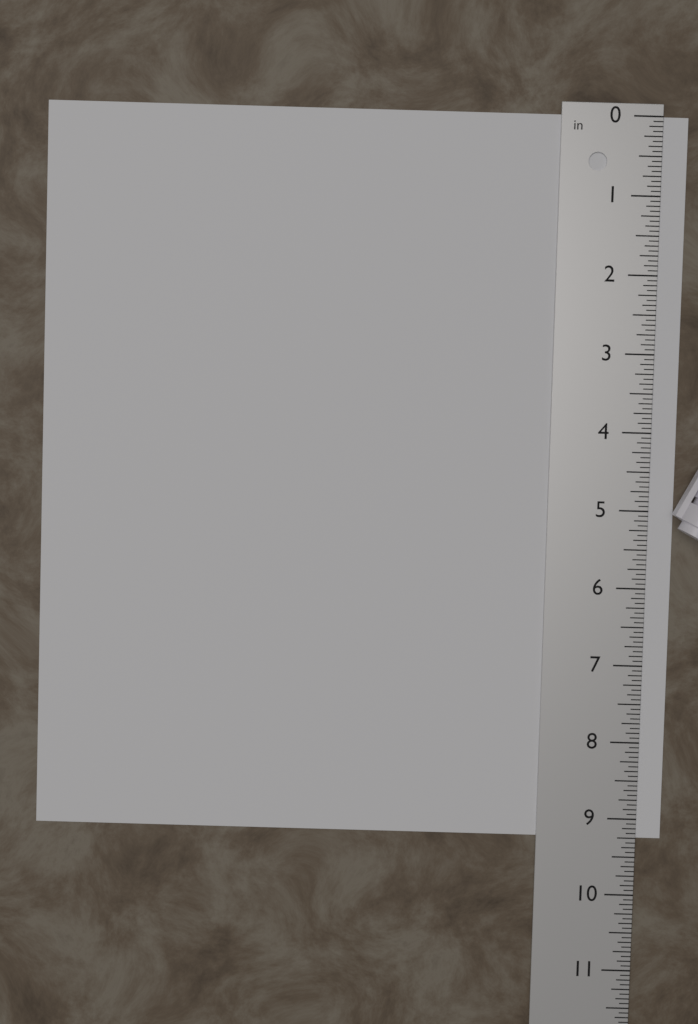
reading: 9.2500 in
